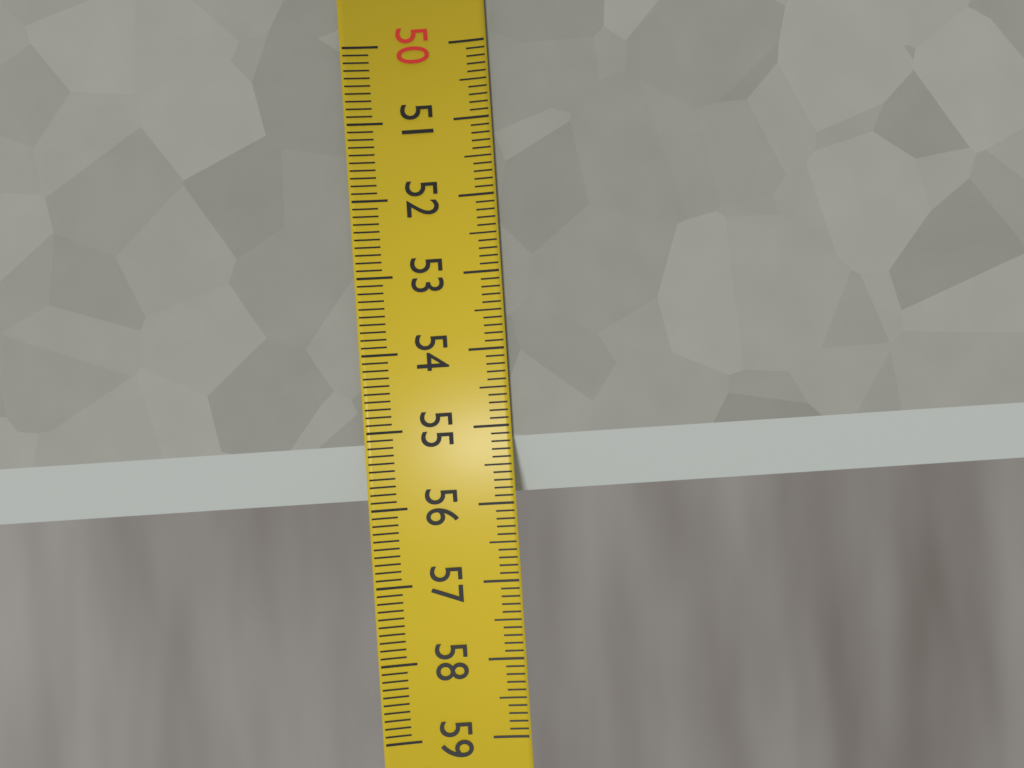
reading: 55.9 (no unit)
